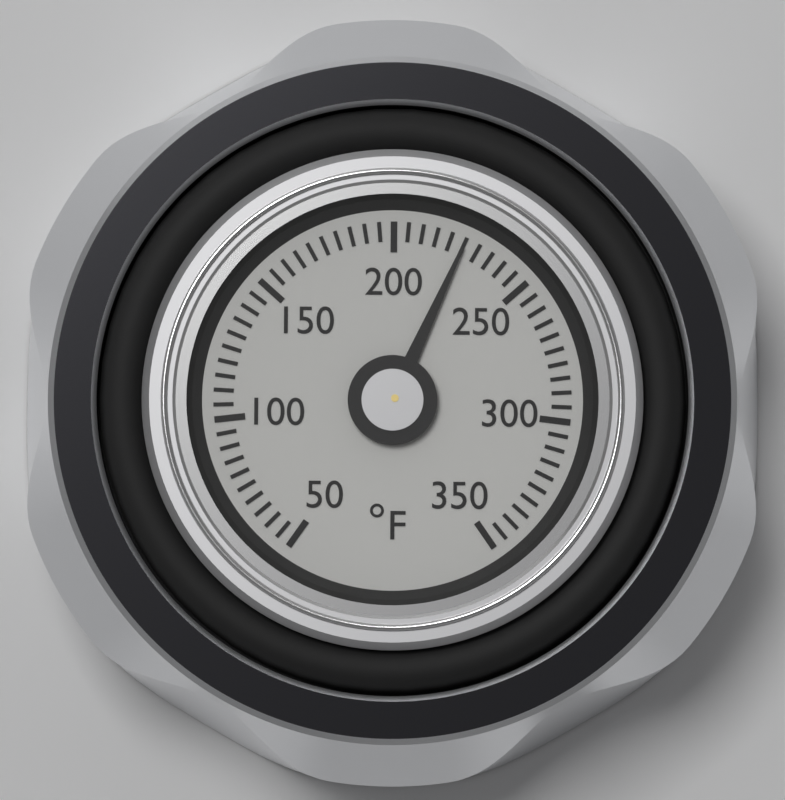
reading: 225 °F
